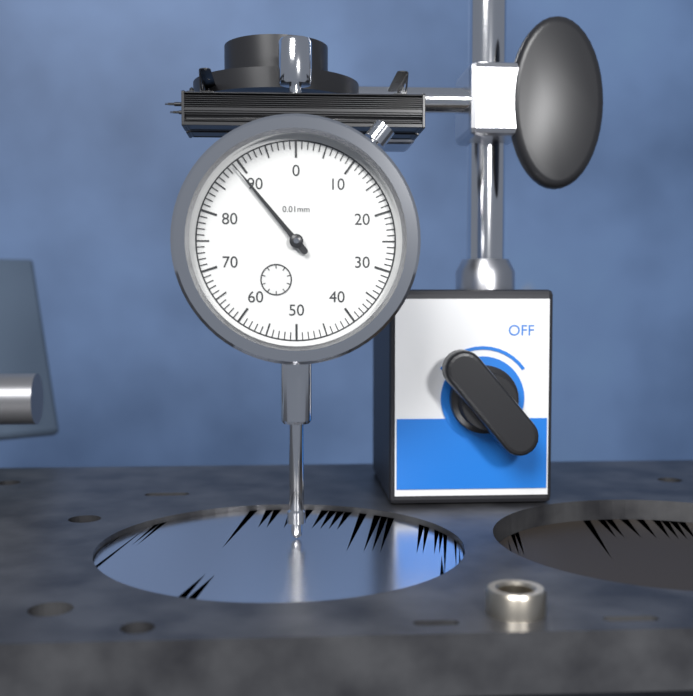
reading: 89 0.01mm
